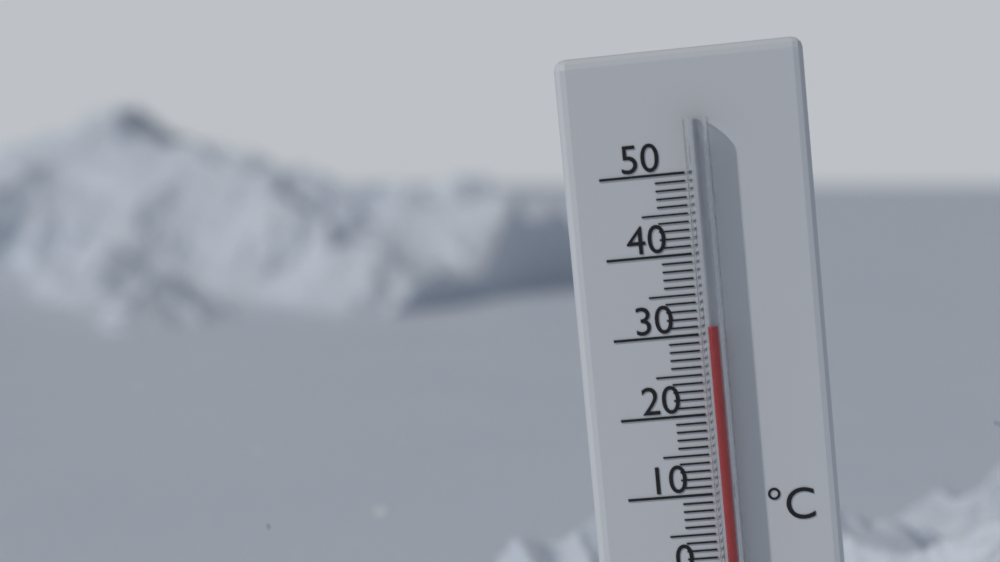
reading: 31 °C
